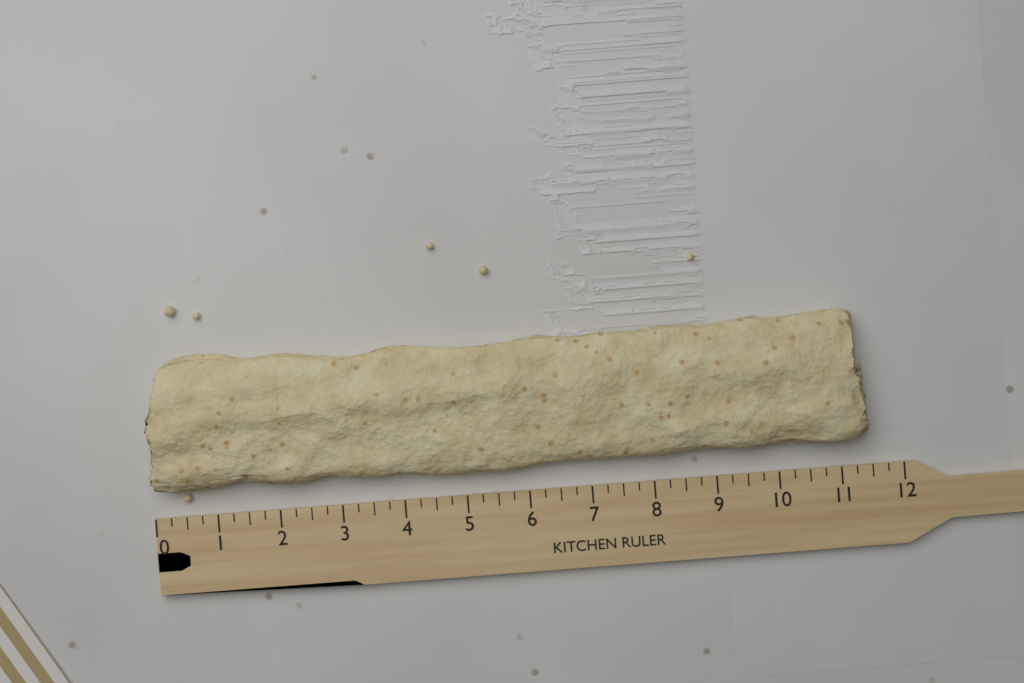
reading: 11.50 (no unit)
